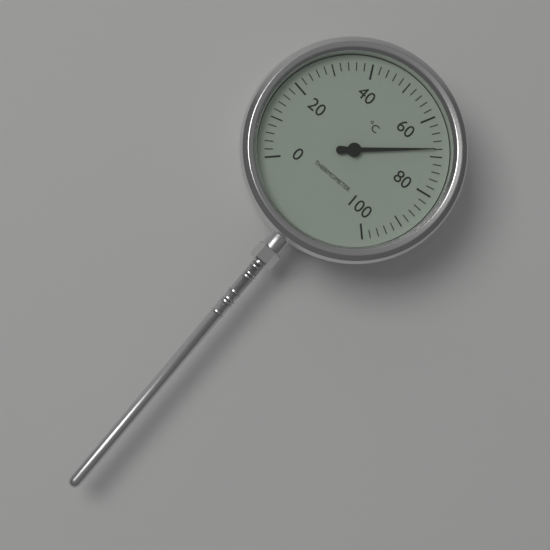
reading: 68 °C
